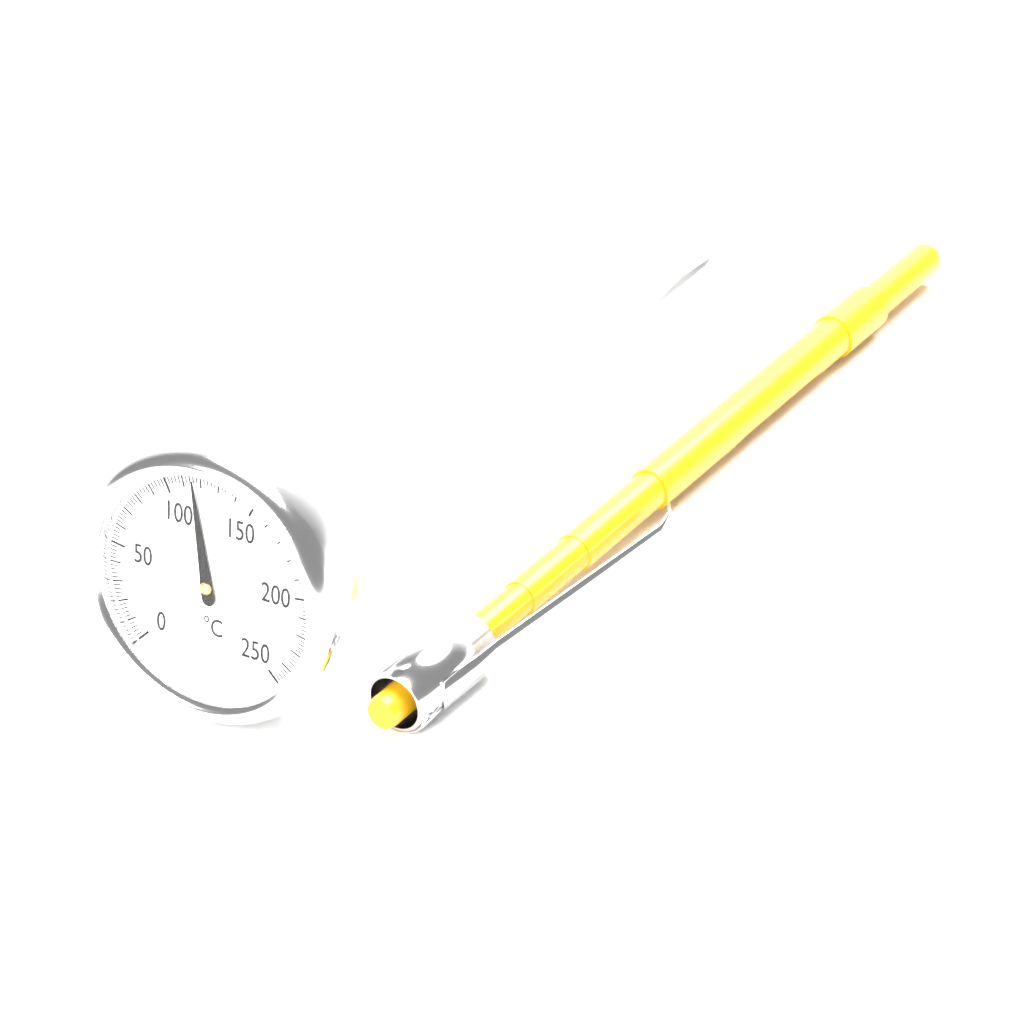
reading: 116 °C
